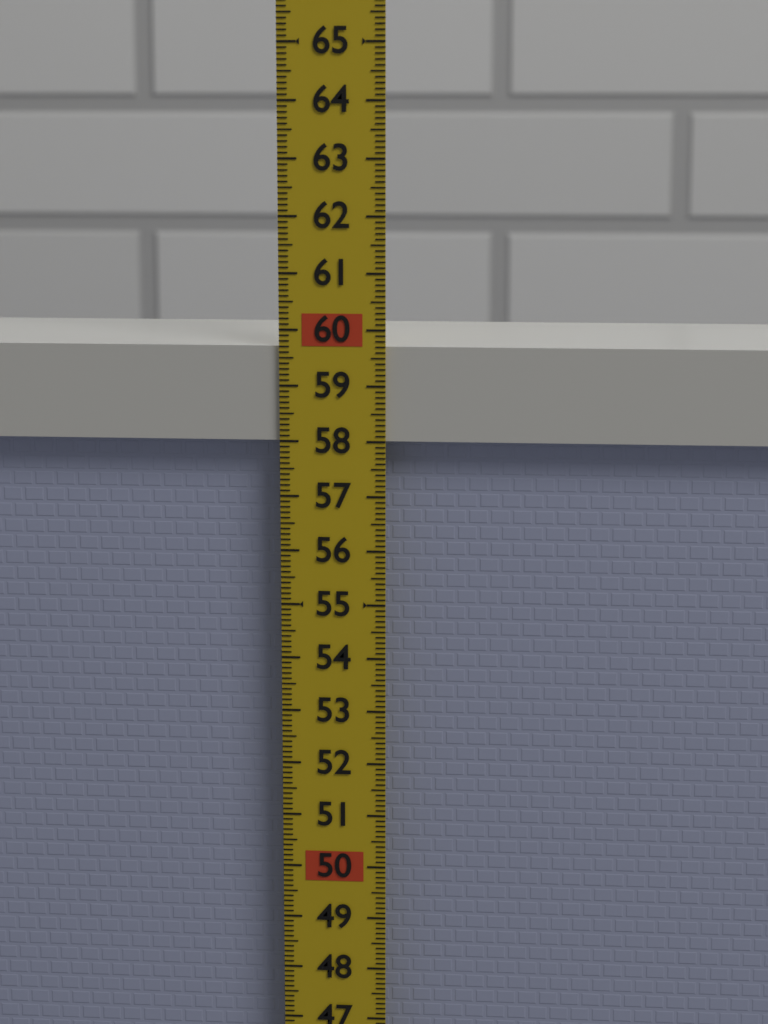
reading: 59.7 (no unit)
